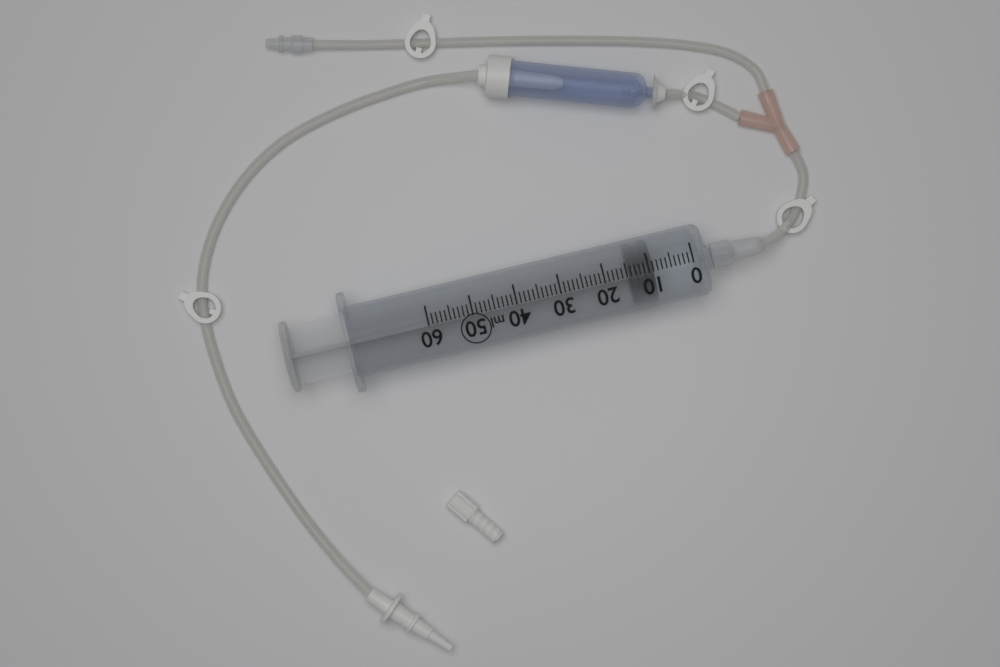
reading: 9 ml
